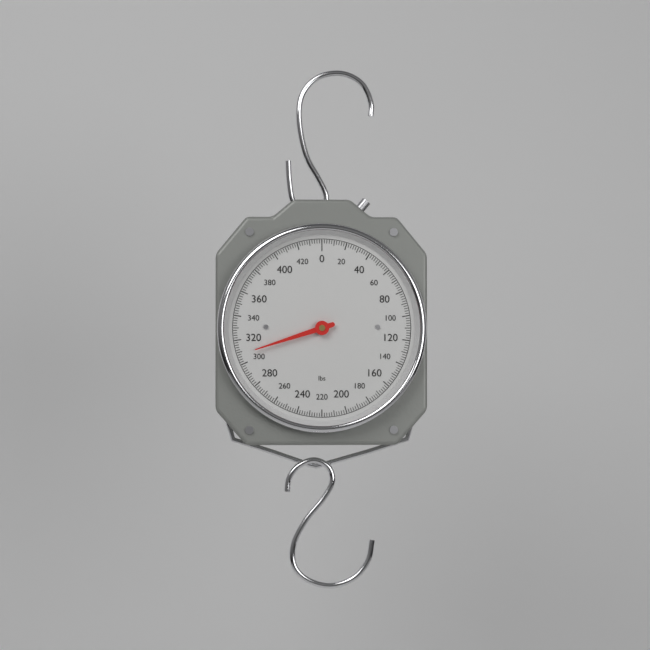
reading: 308 lbs
